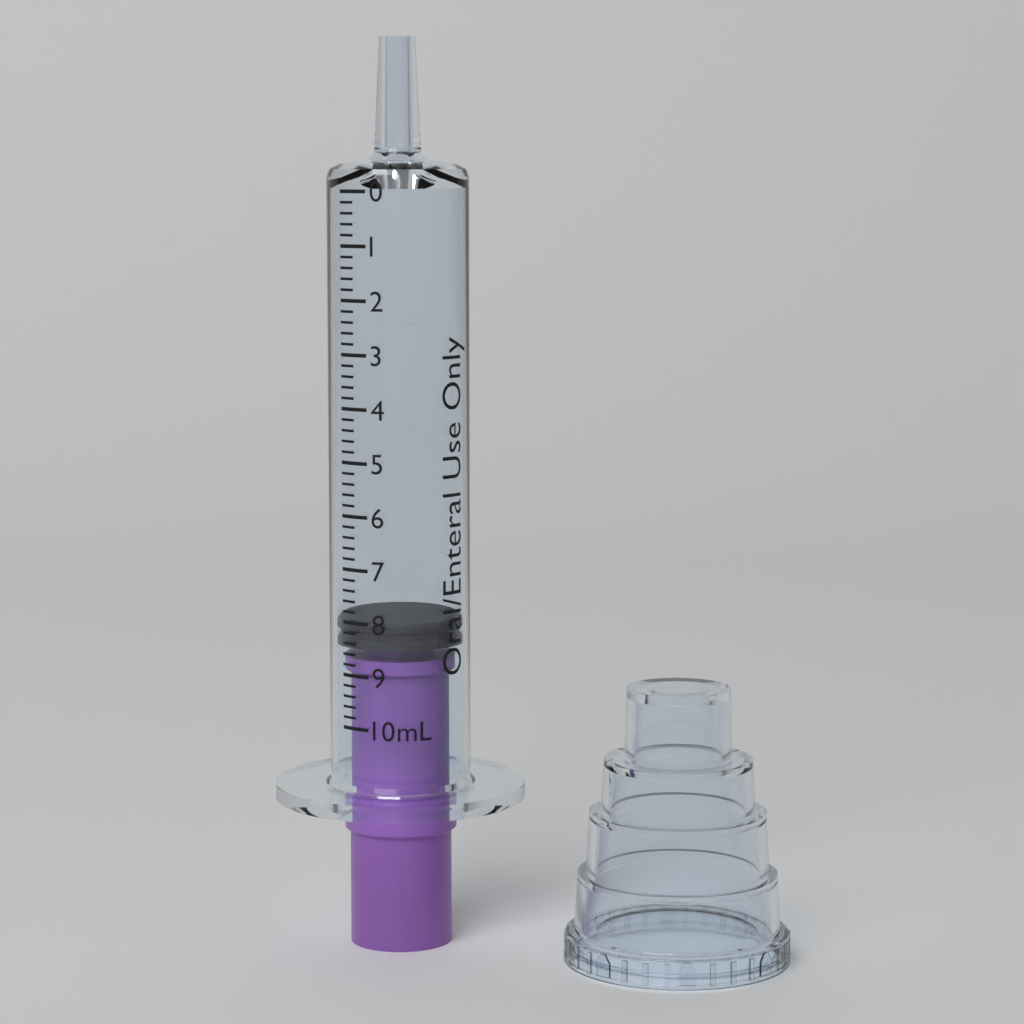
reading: 8.0 mL
